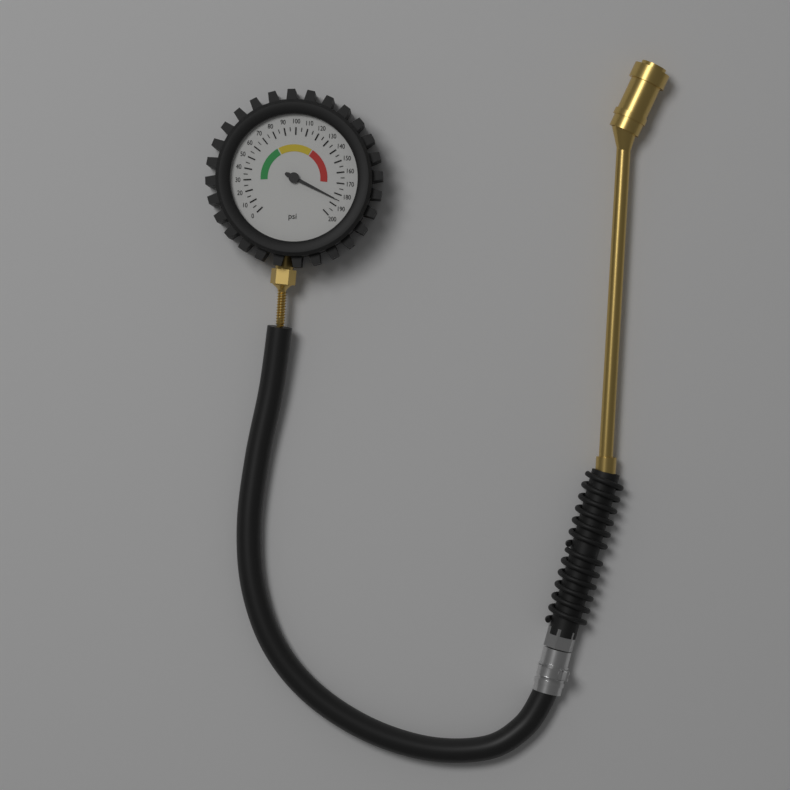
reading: 185 psi
